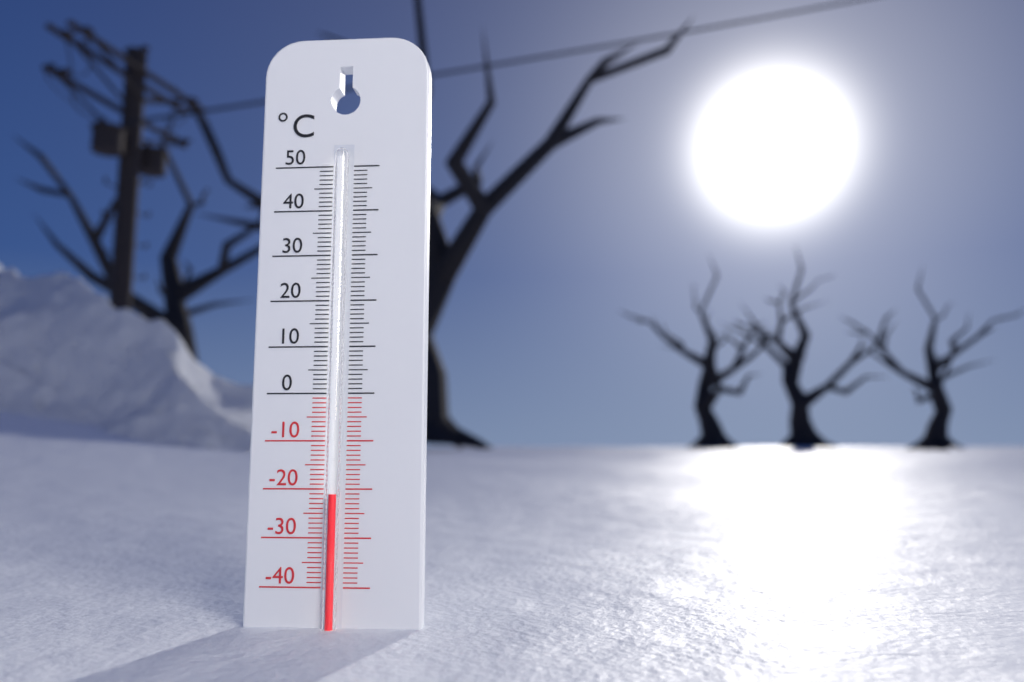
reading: -21 °C
